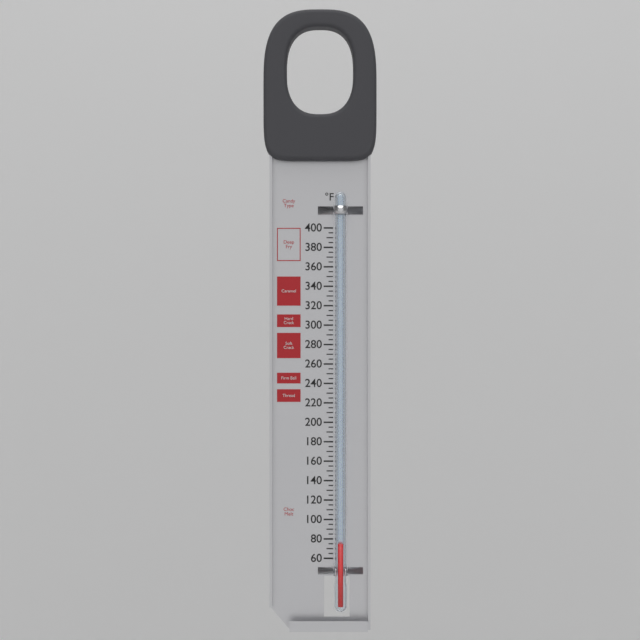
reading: 76 °F
